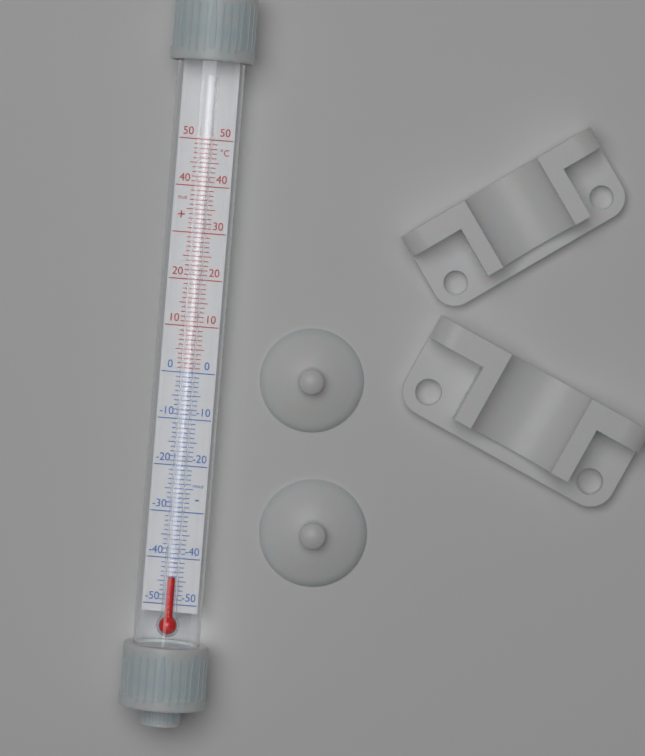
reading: -44 °C
